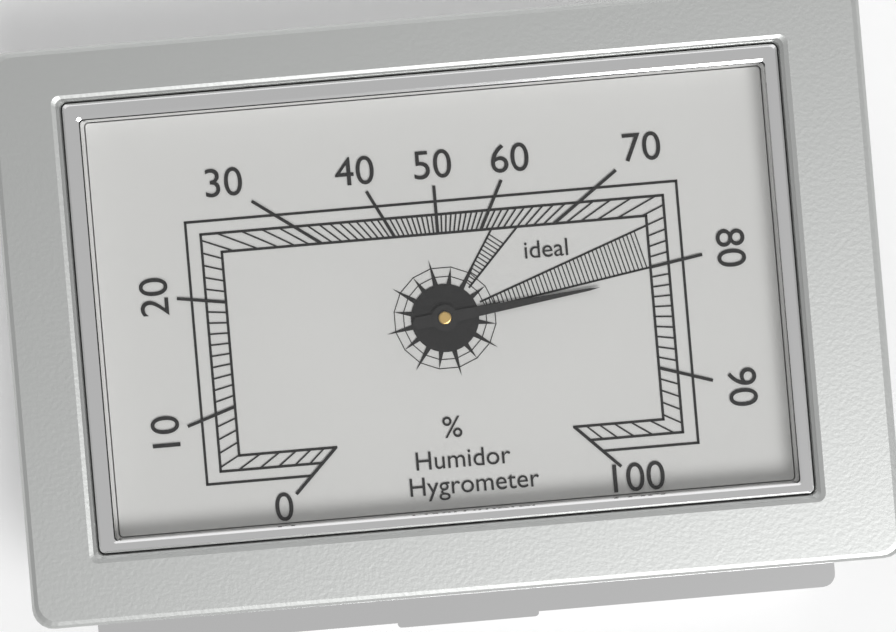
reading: 81 %
